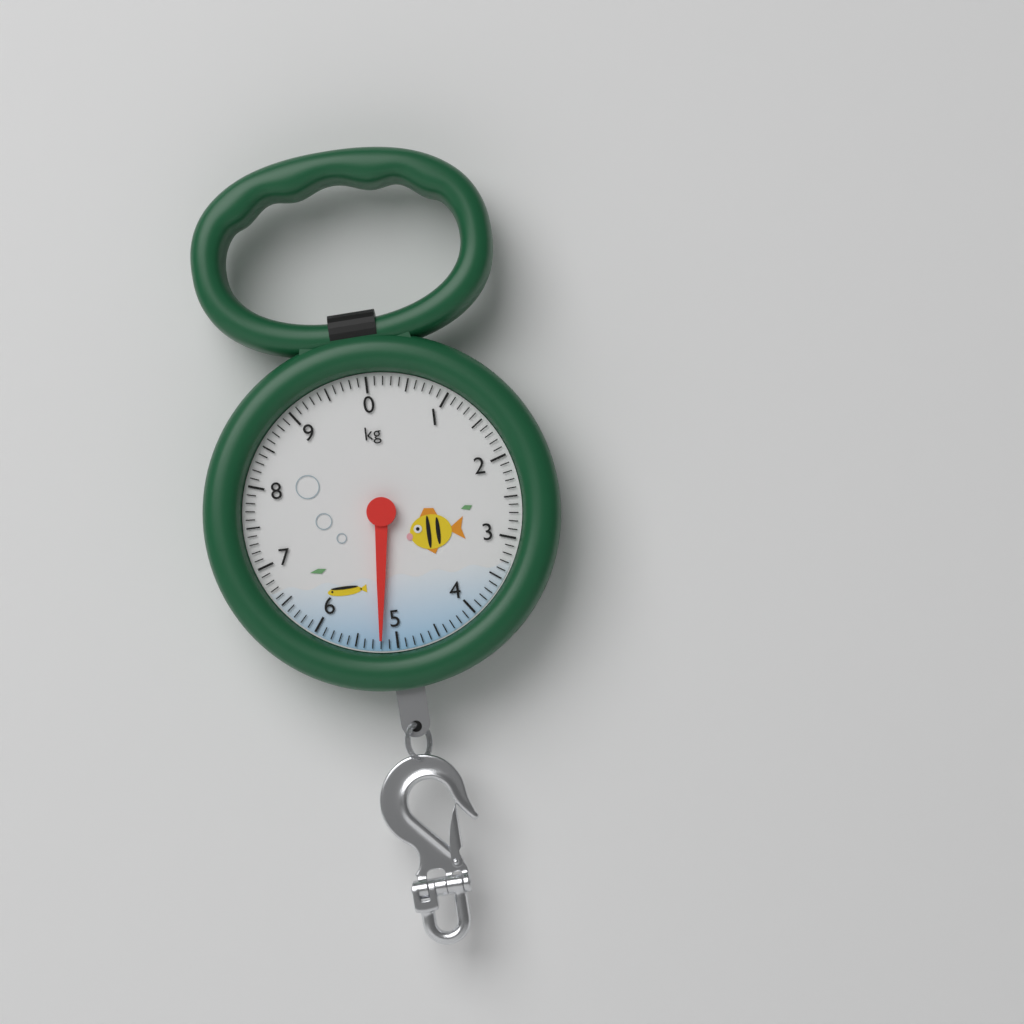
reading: 5.2 kg
